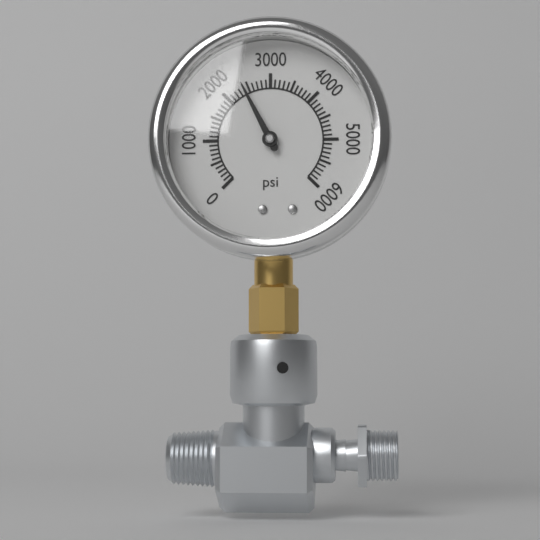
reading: 2400 psi
